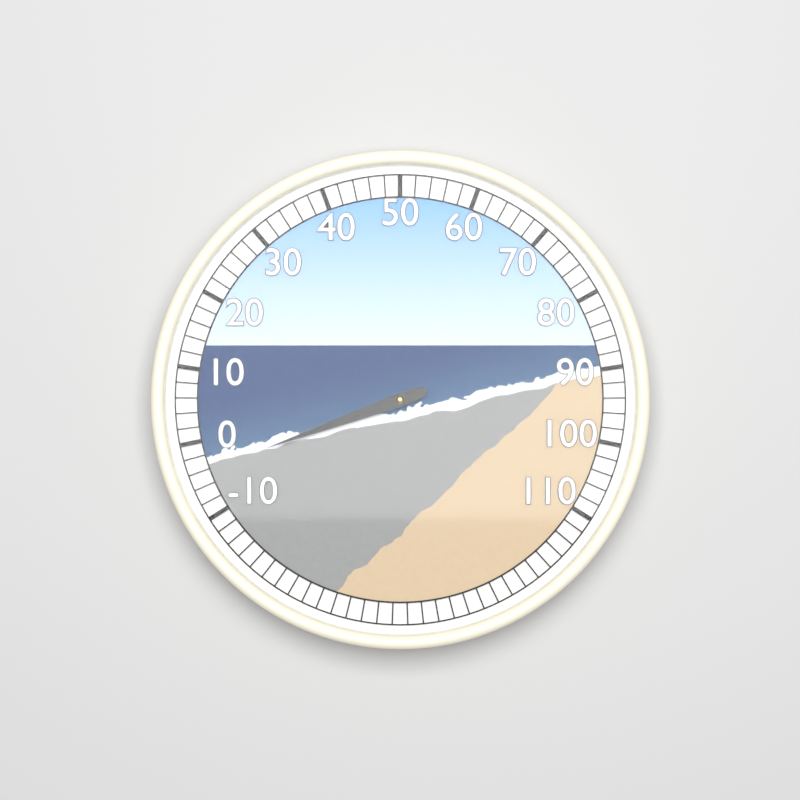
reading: -4 (no unit)
